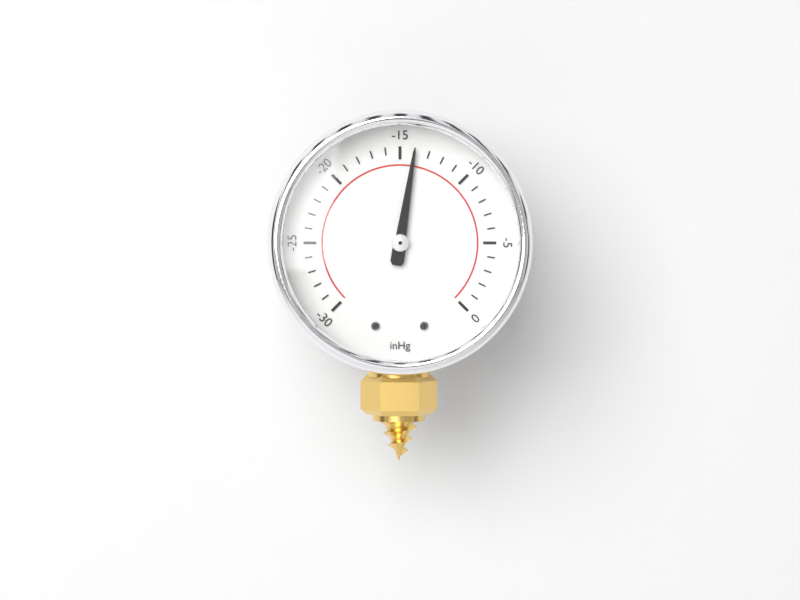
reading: -14 inHg
